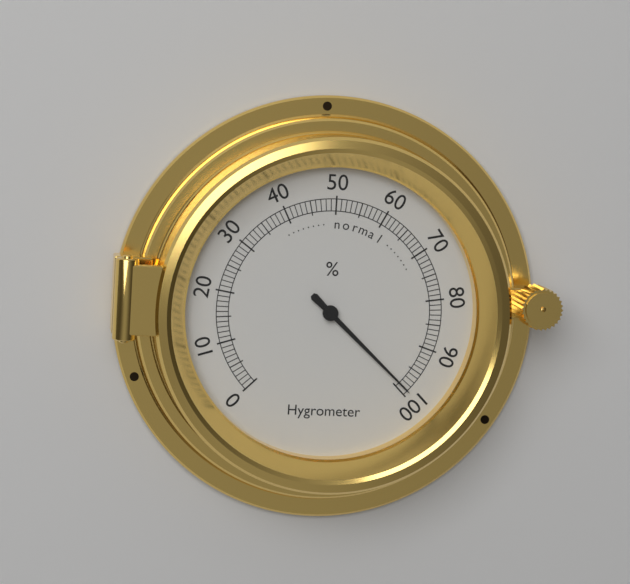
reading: 99 %
